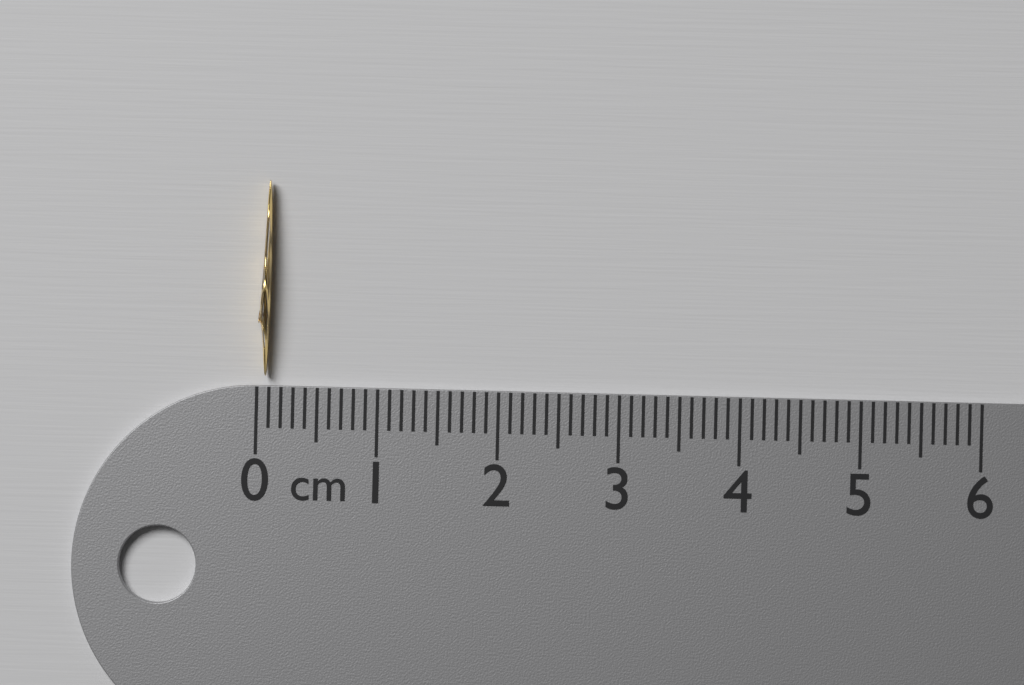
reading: 0.1 cm
